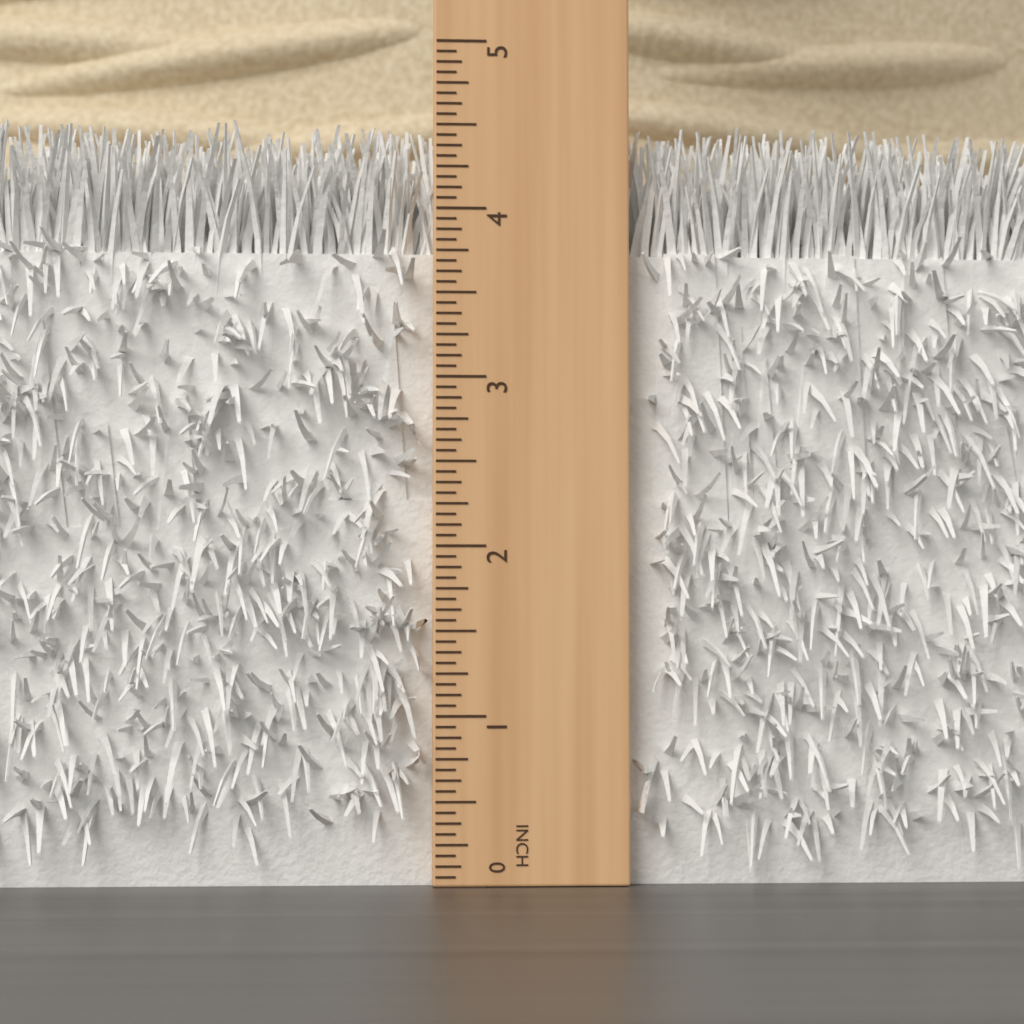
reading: 4.5000 in
